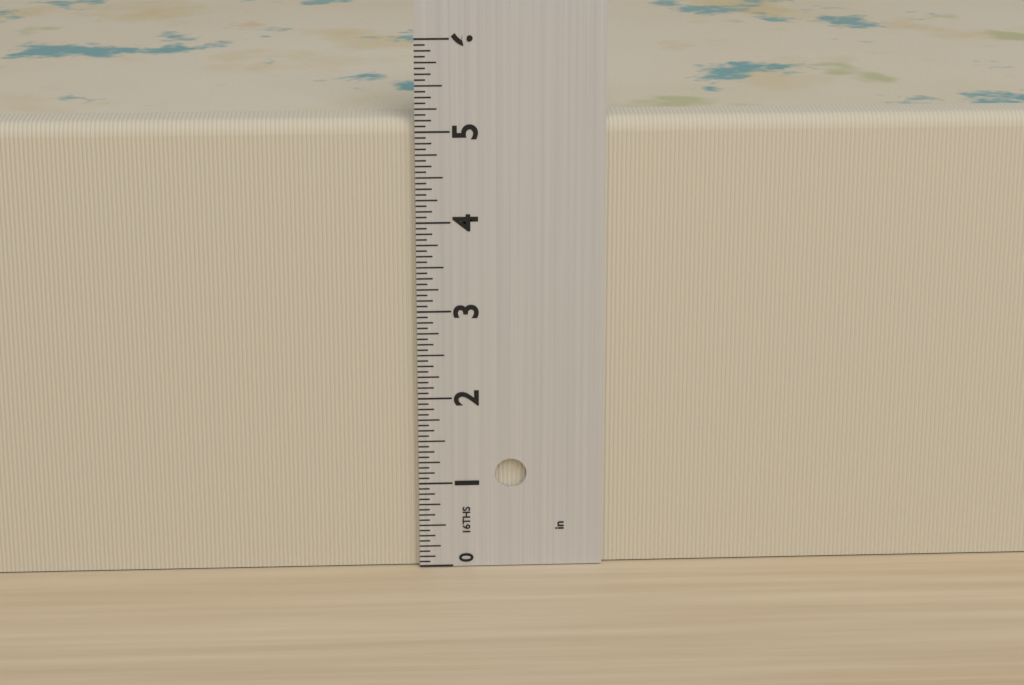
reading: 5.1250 in
